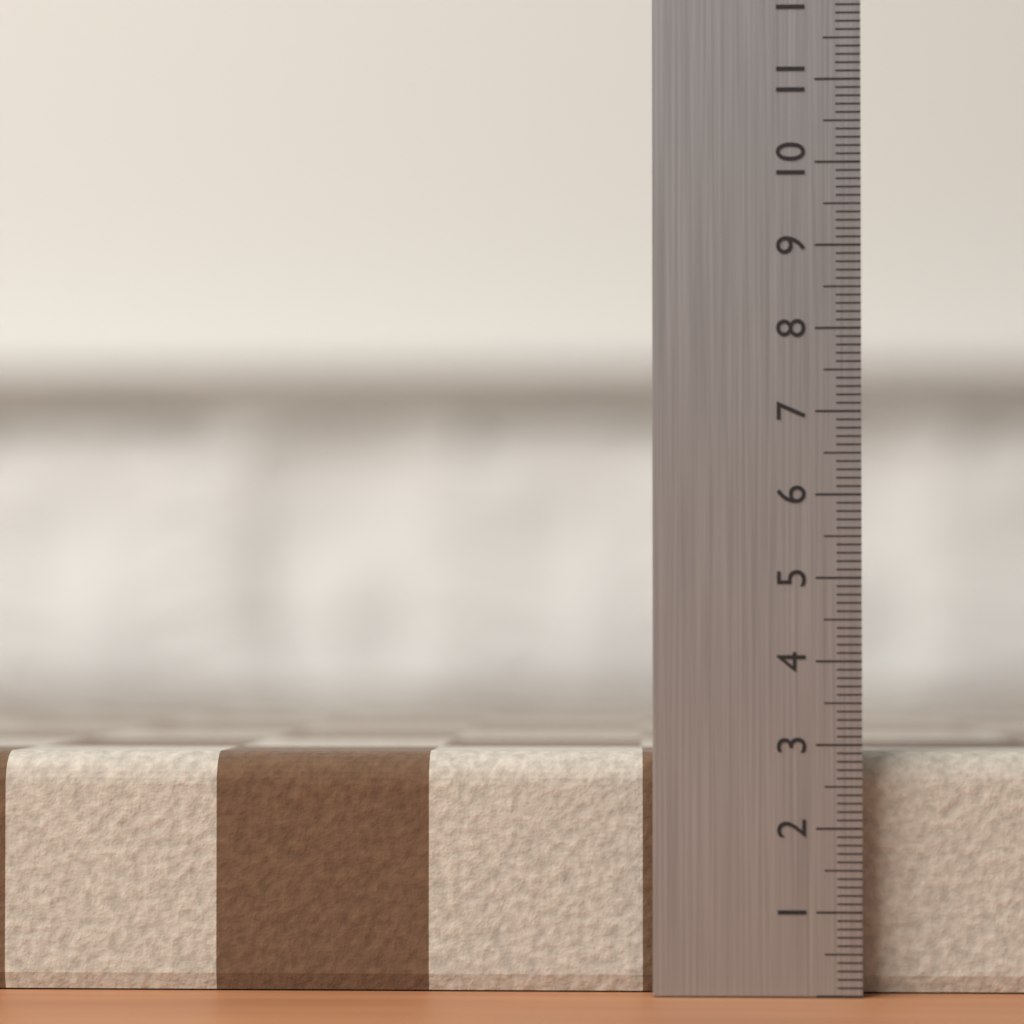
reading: 2.9 (no unit)
